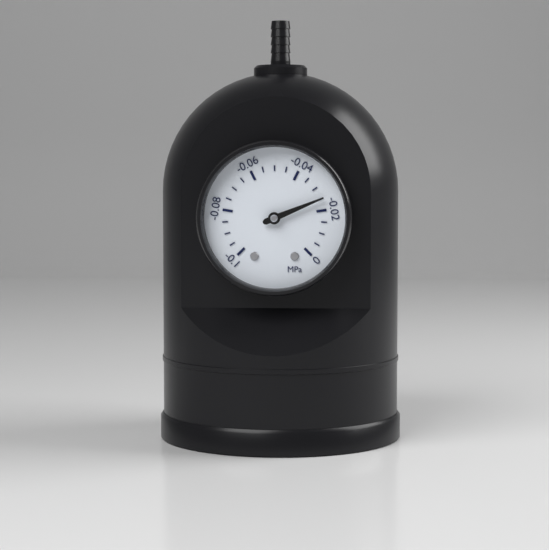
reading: -0.025 MPa
